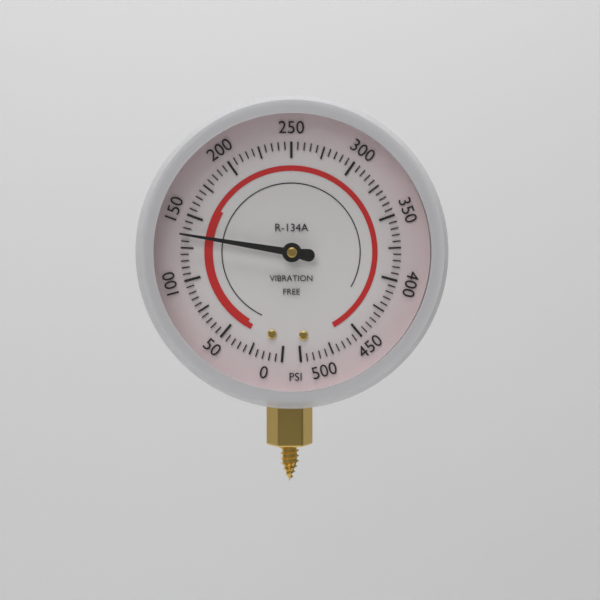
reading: 135 psi
